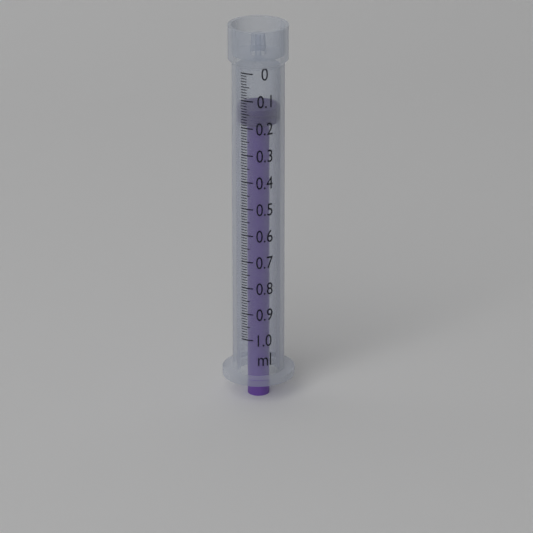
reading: 0.14 ml
